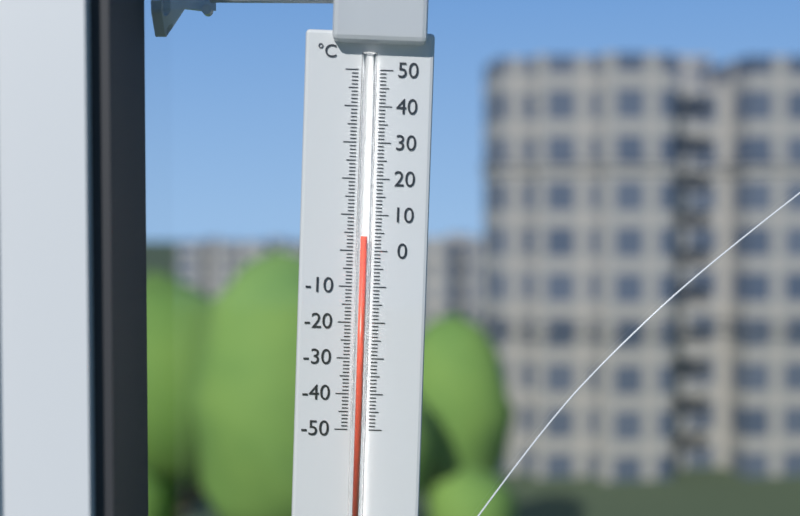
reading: 4 °C
